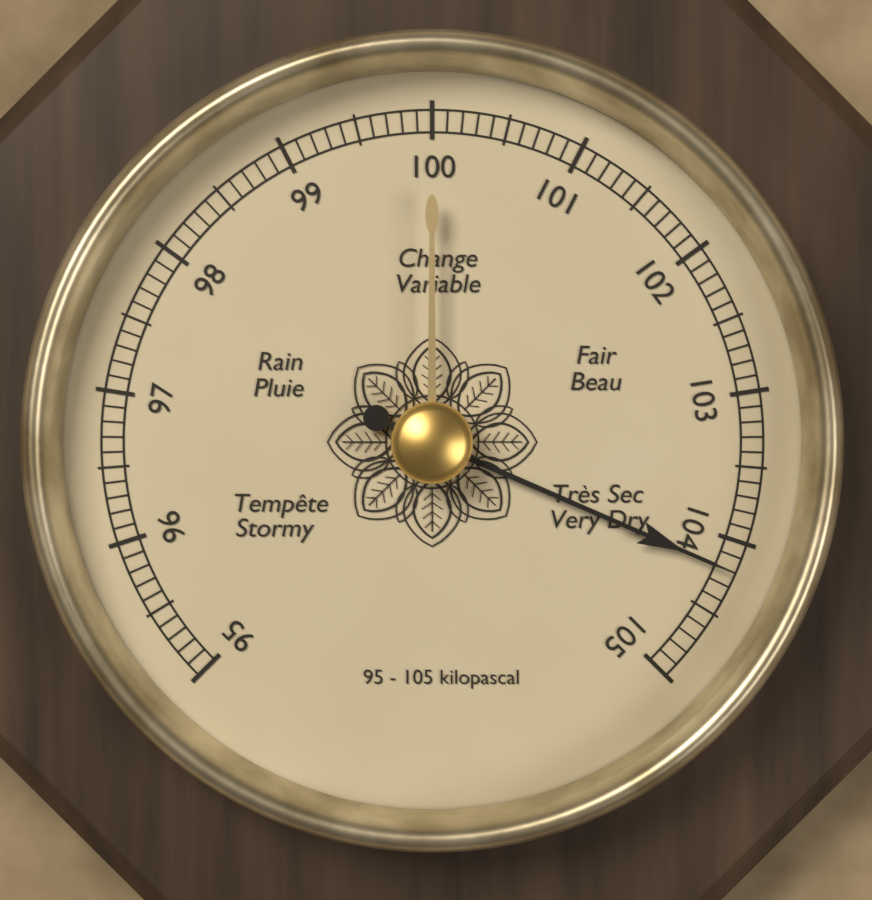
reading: 104.2 kPa
